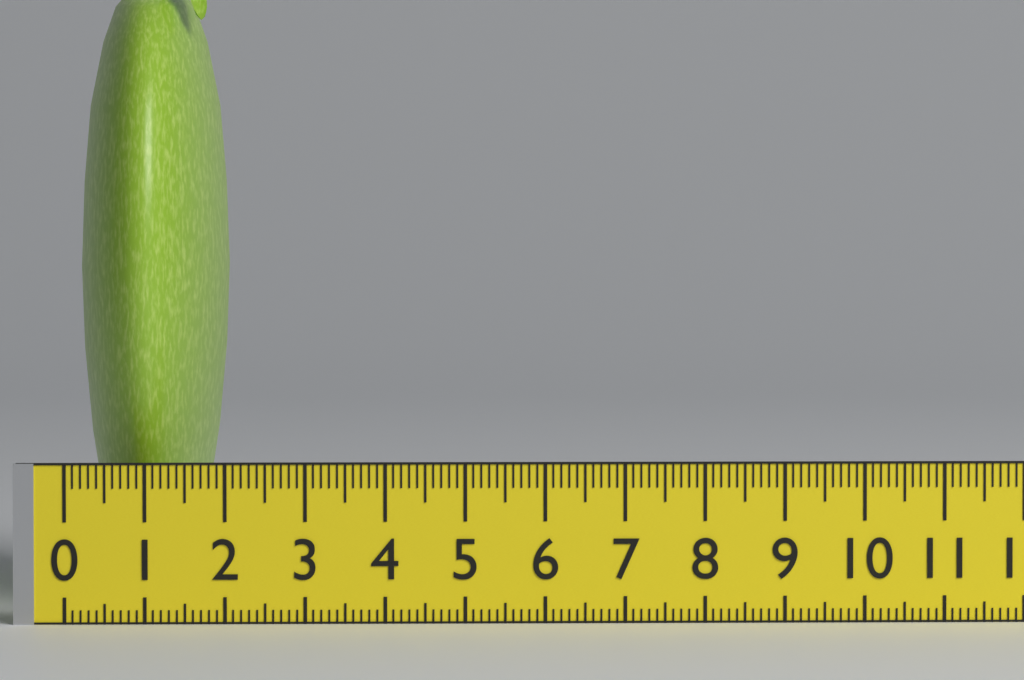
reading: 1.9 (no unit)
